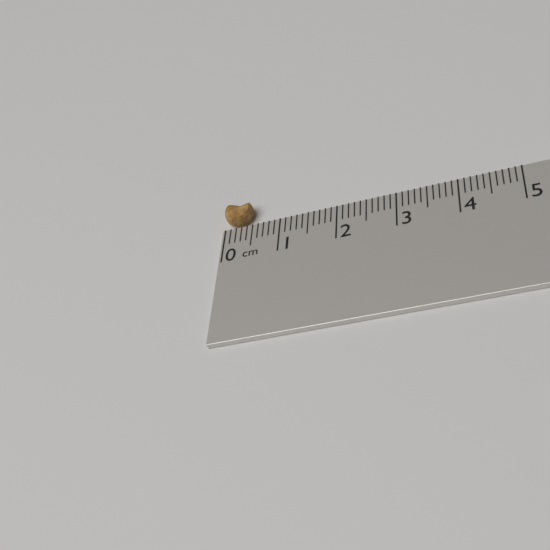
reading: 0.5 cm
